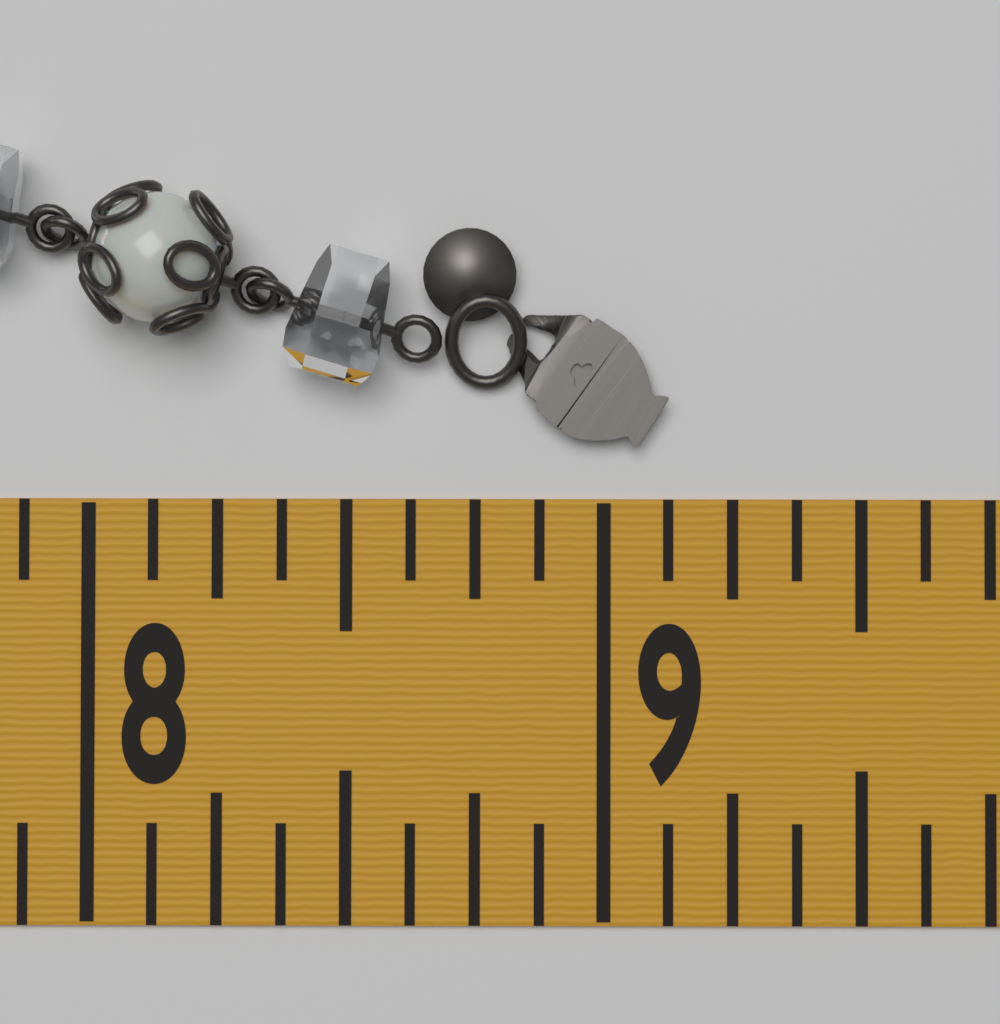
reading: 9.125 in
